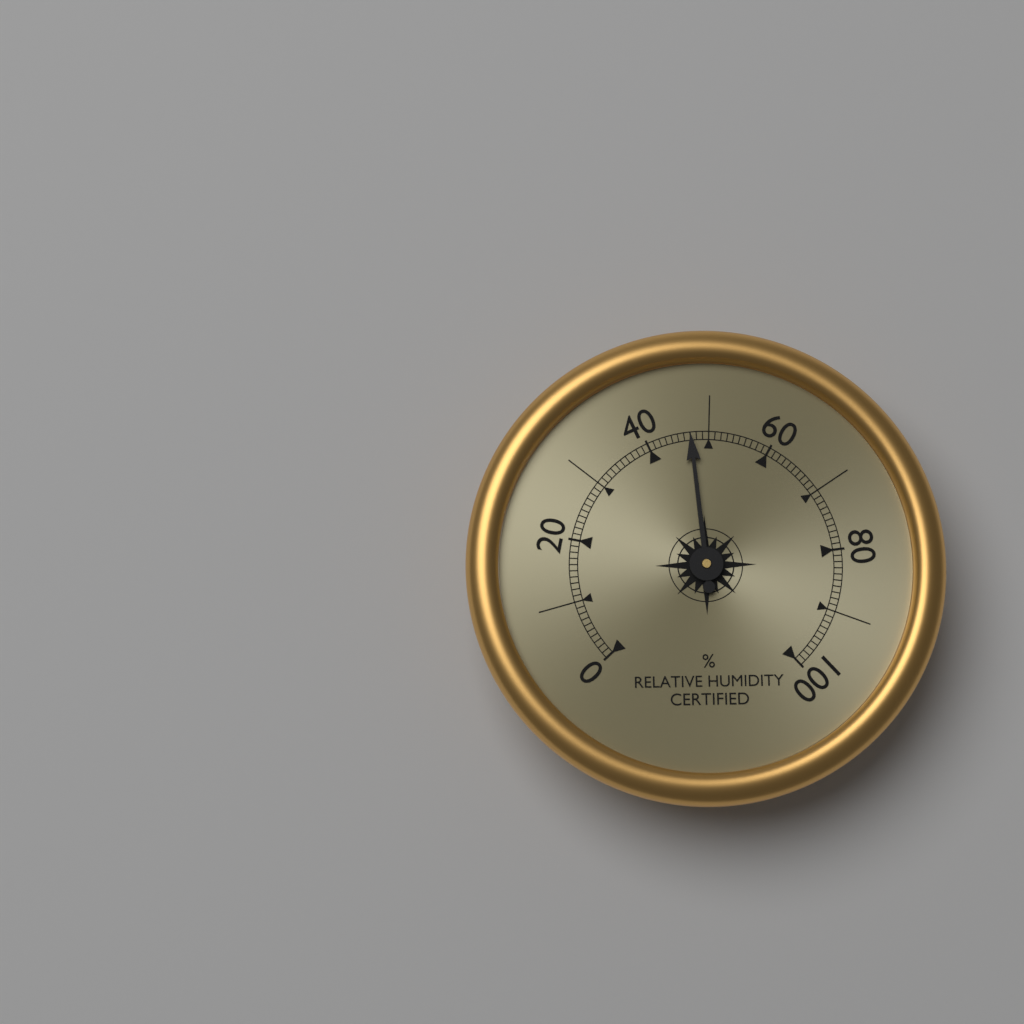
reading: 47 %
